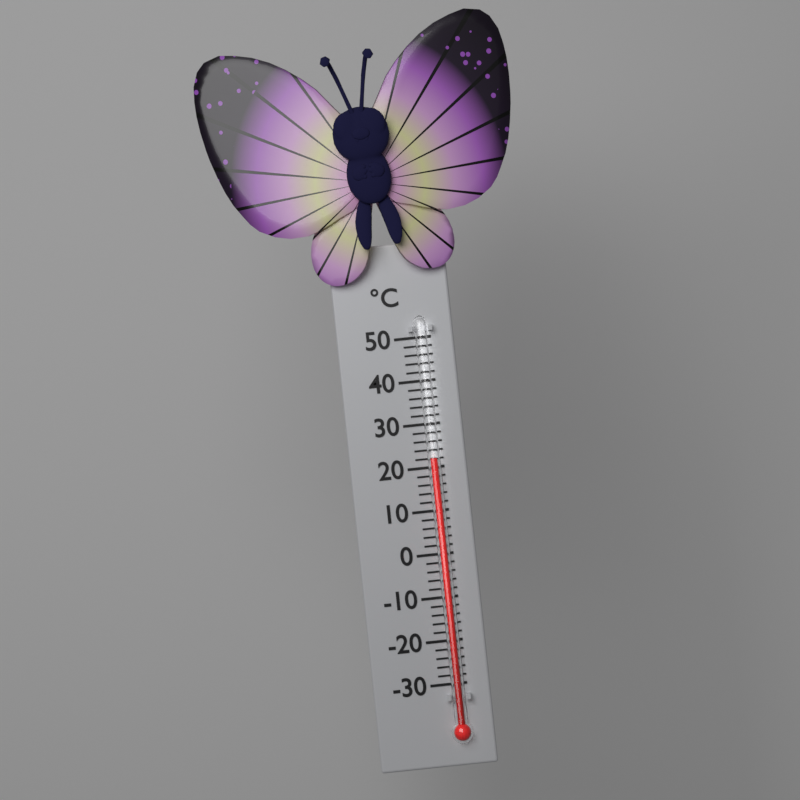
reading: 22 °C
